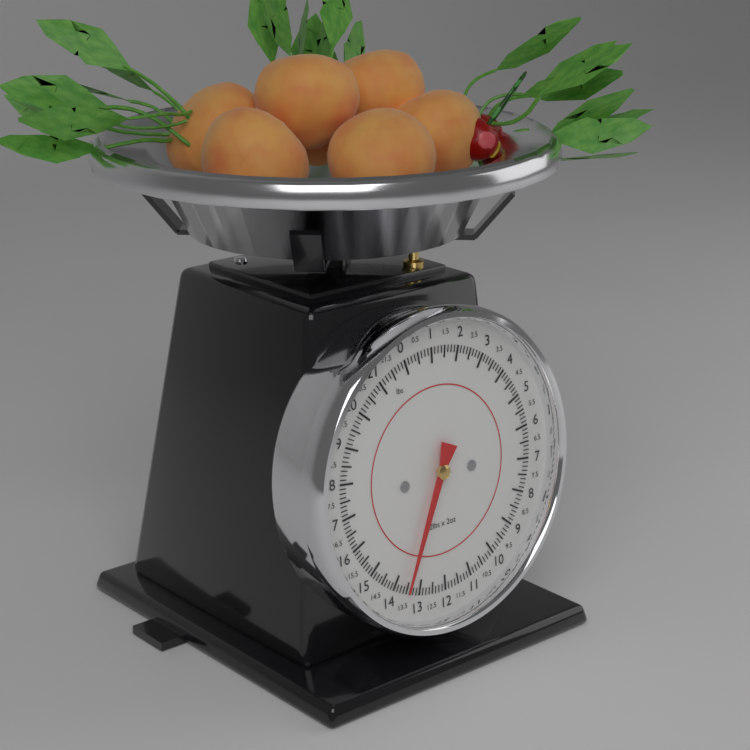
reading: 13.500 lbs
